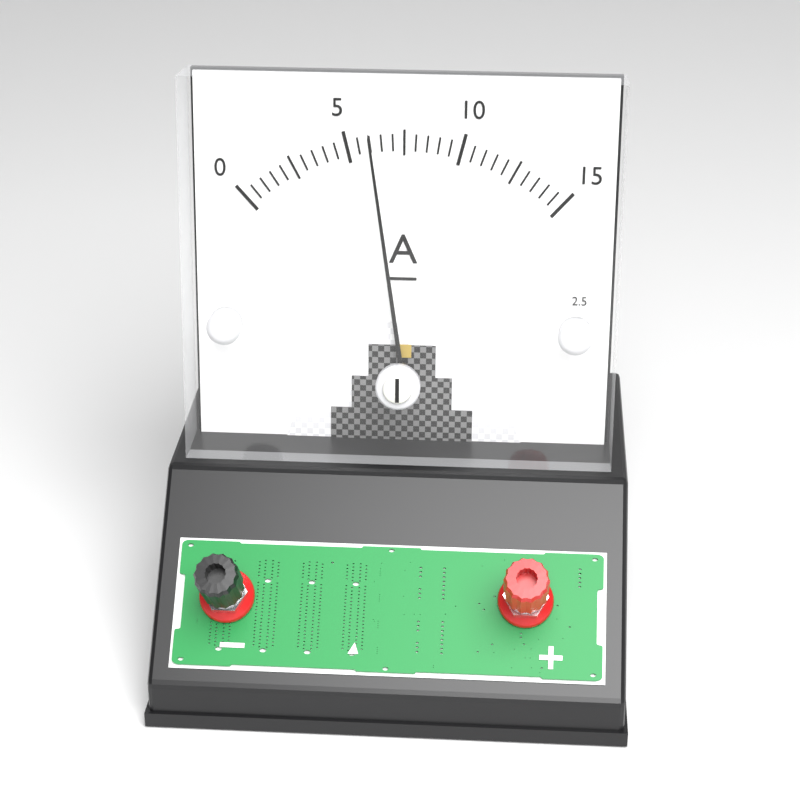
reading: 6.0 A
